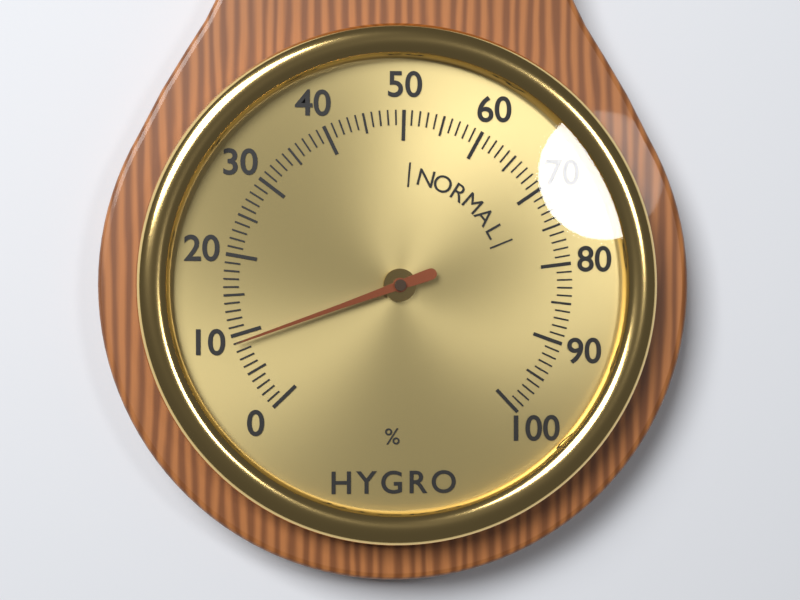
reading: 9 %
